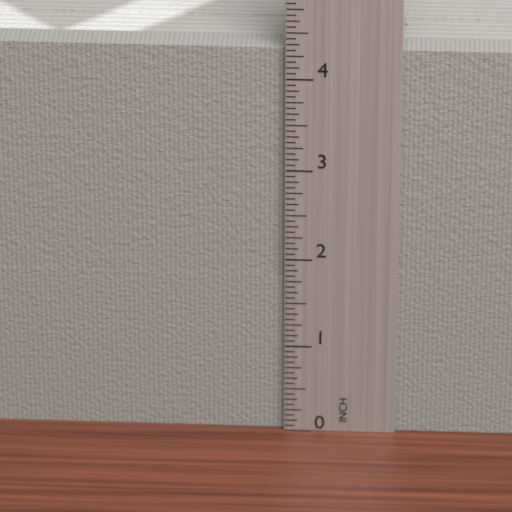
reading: 4.3125 in
